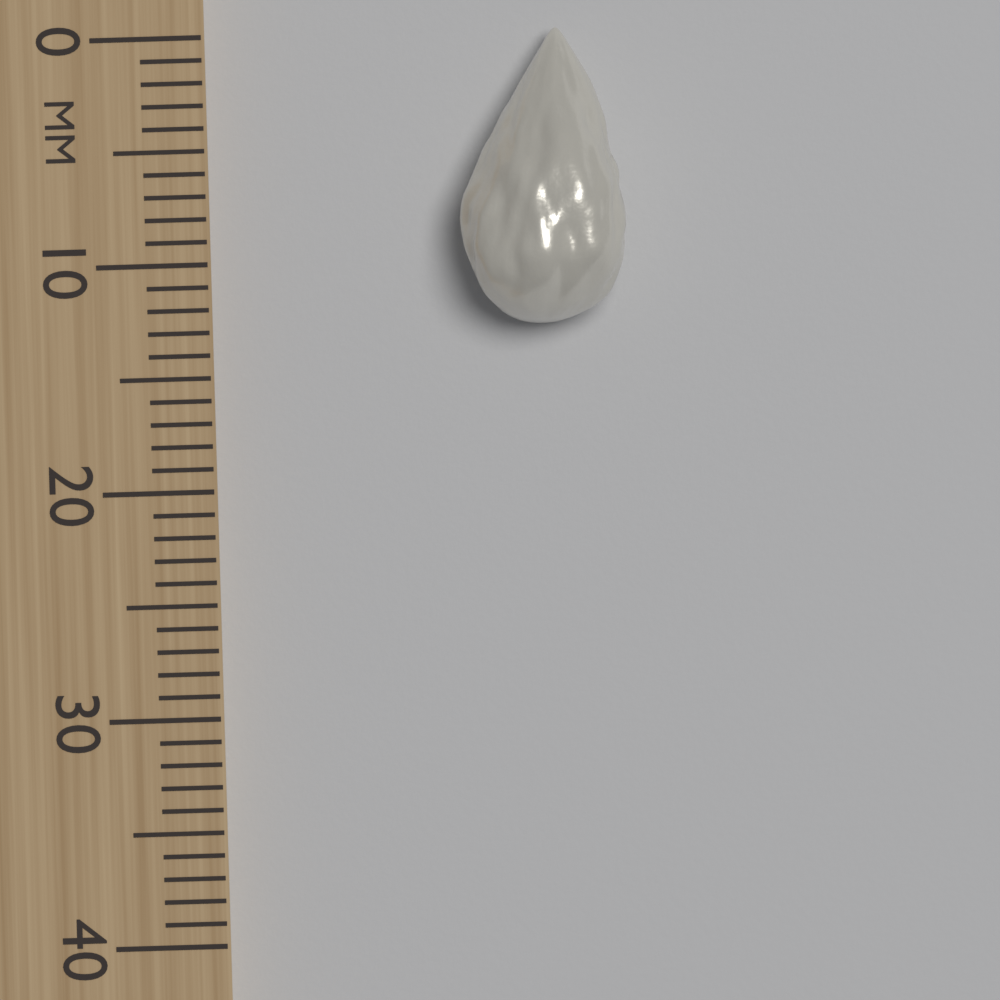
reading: 13 mm
